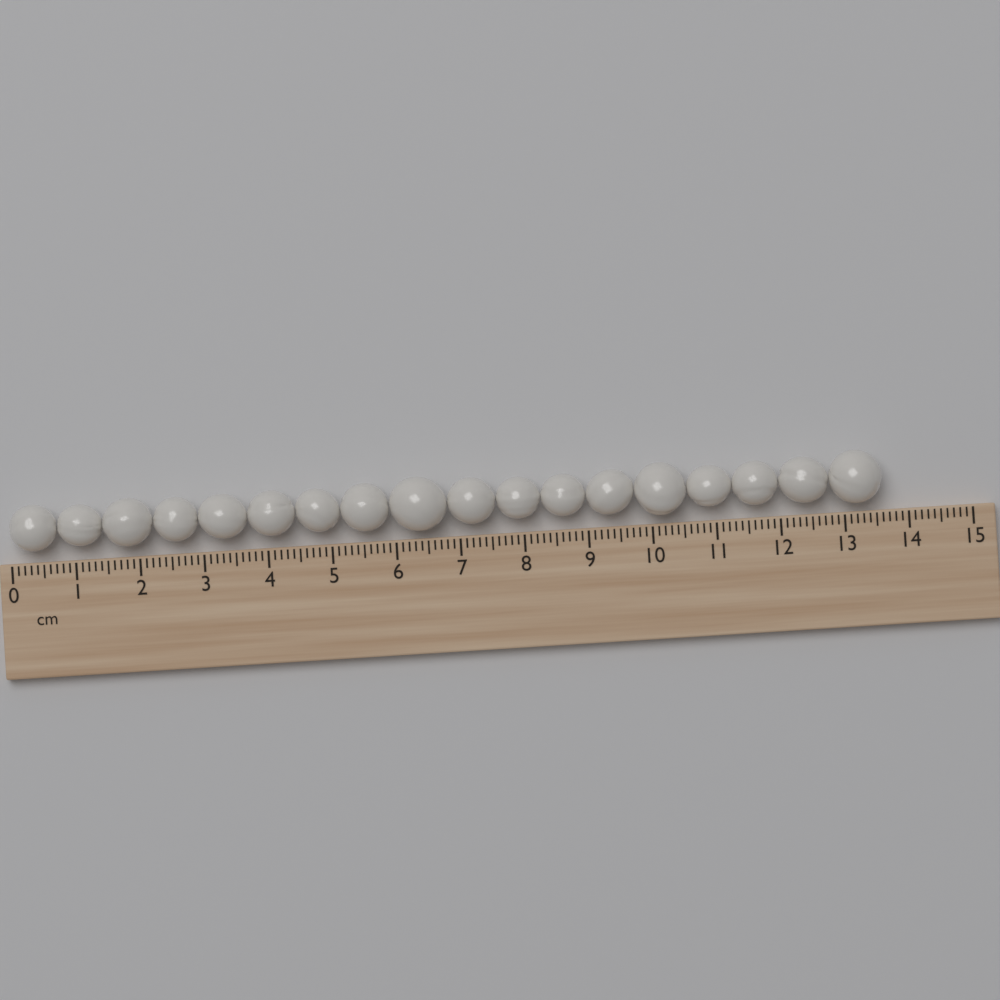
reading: 13.6 cm
